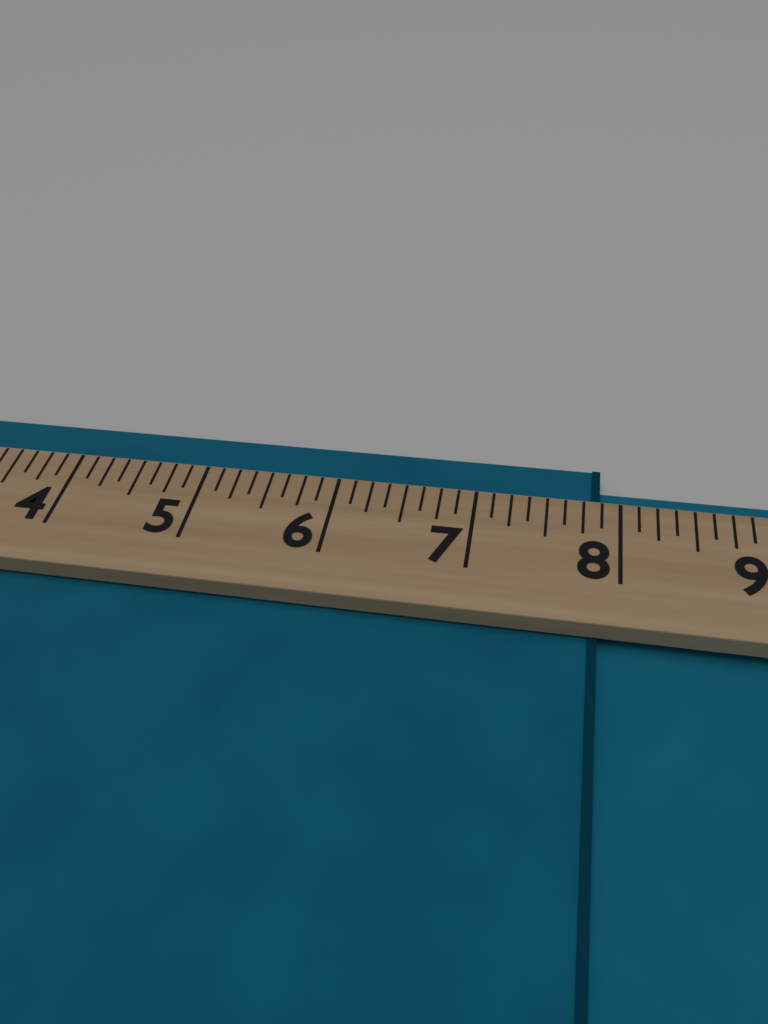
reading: 7.875 (no unit)
